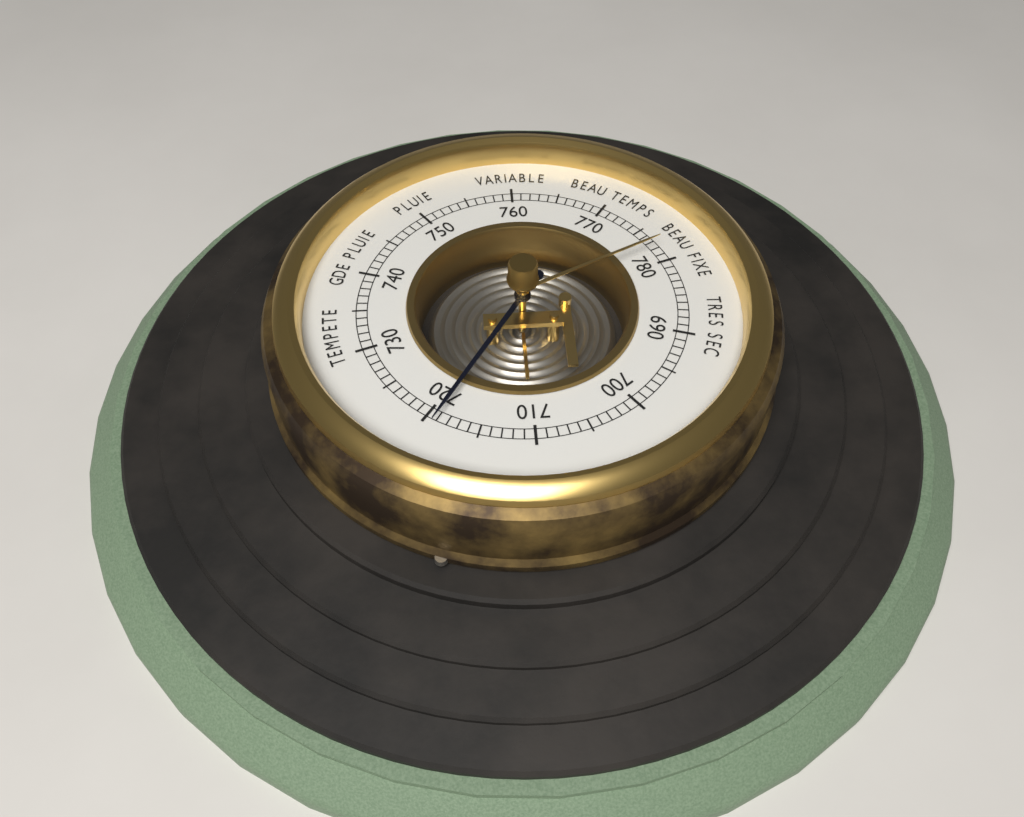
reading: 719 (no unit)
